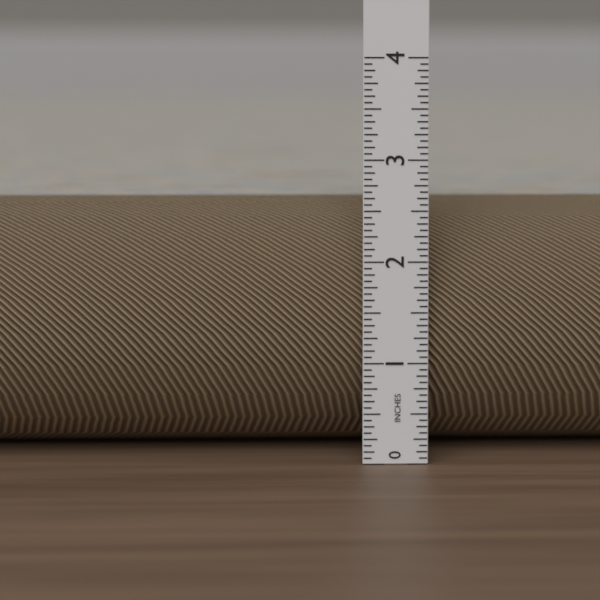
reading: 2.5625 in
